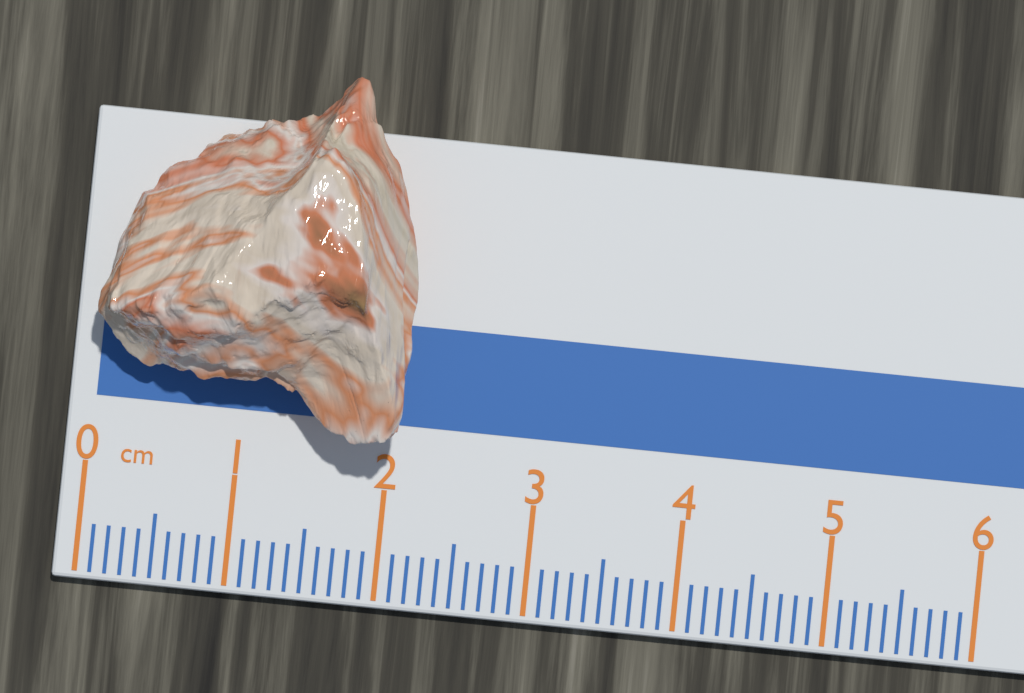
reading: 2.1 cm
